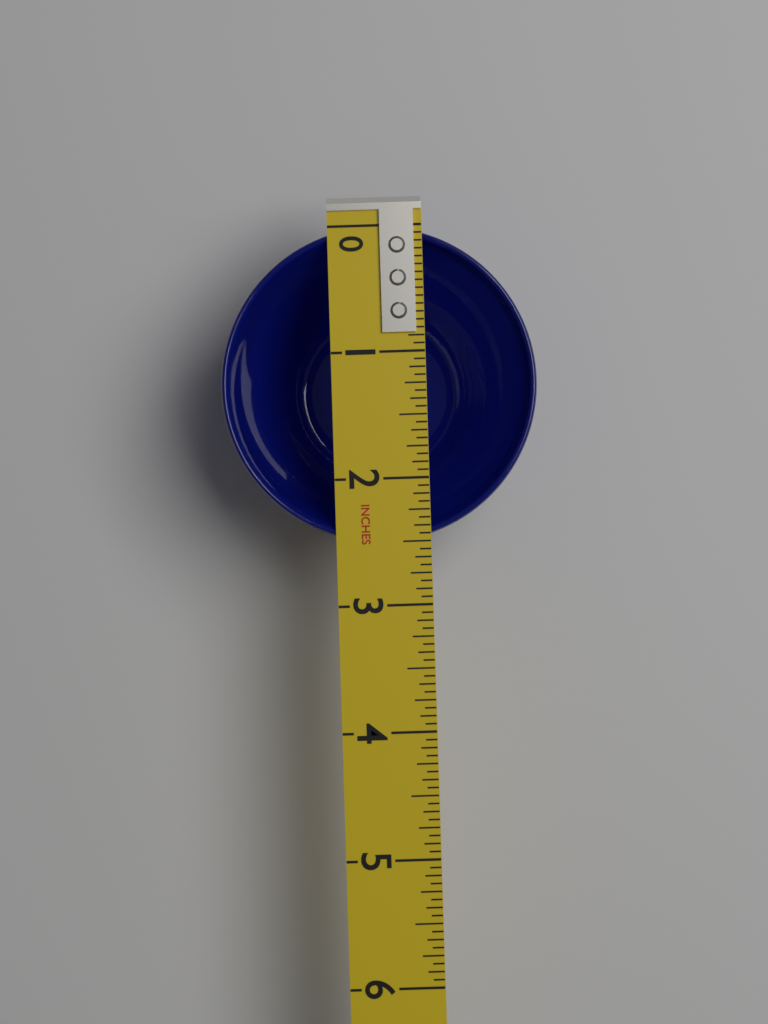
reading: 2.5000 in
